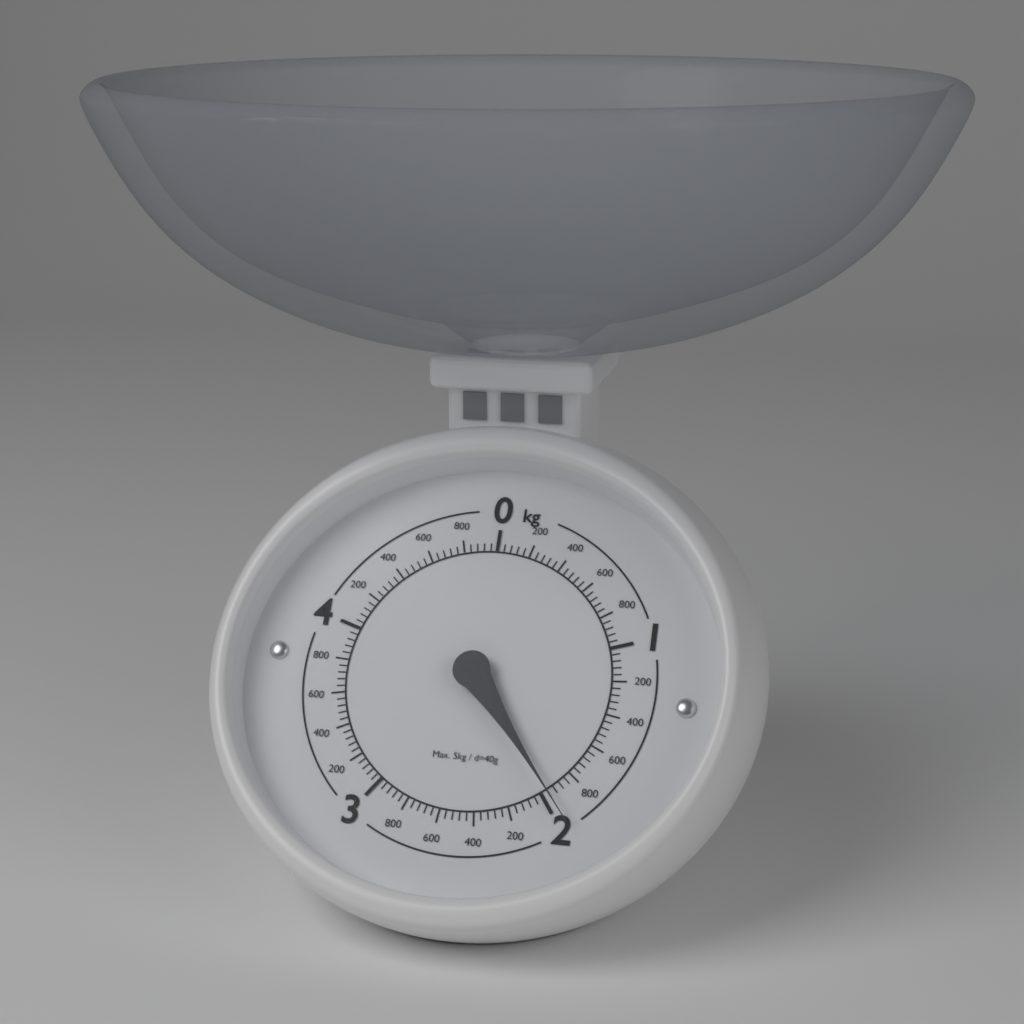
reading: 1.96 kg
